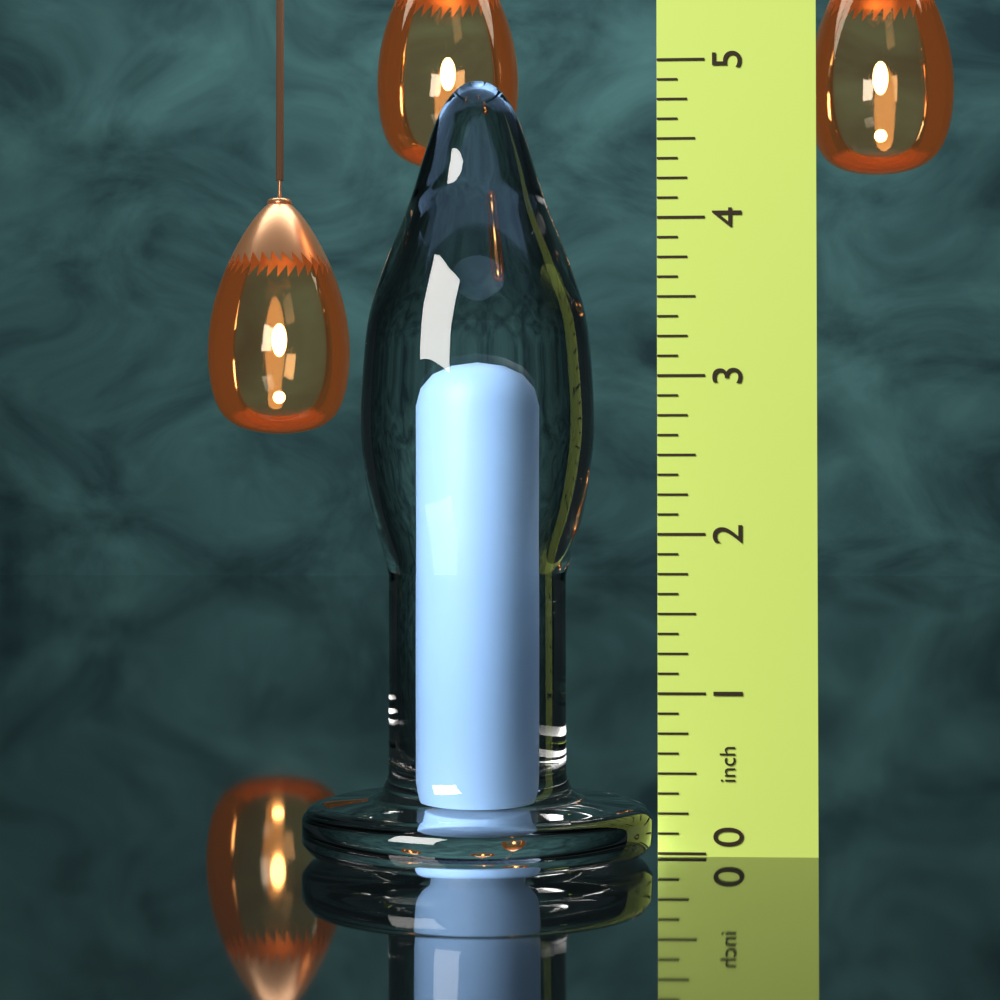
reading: 4.875 in
